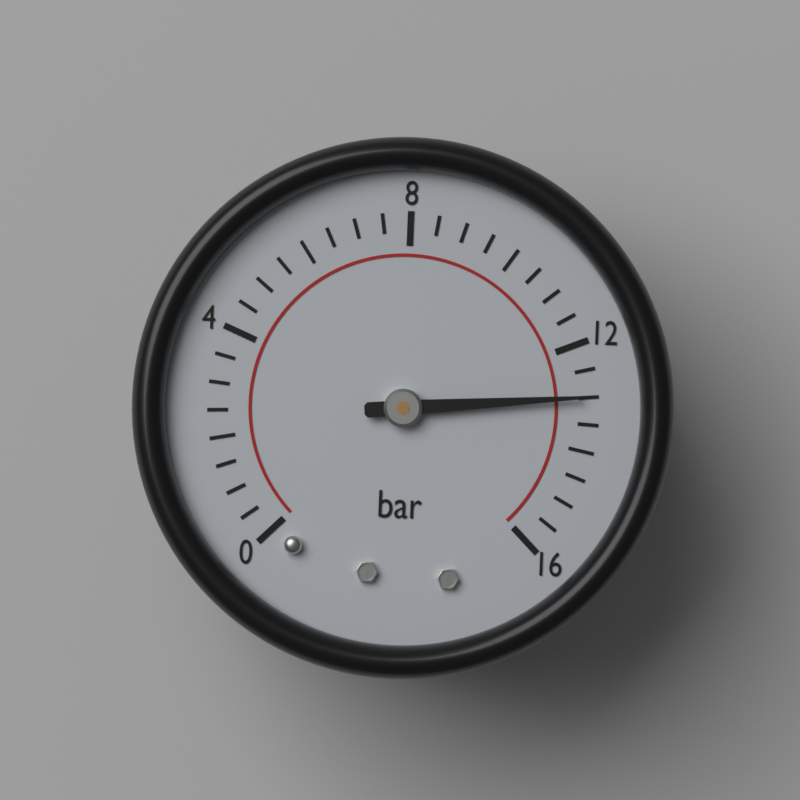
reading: 13.0 bar
